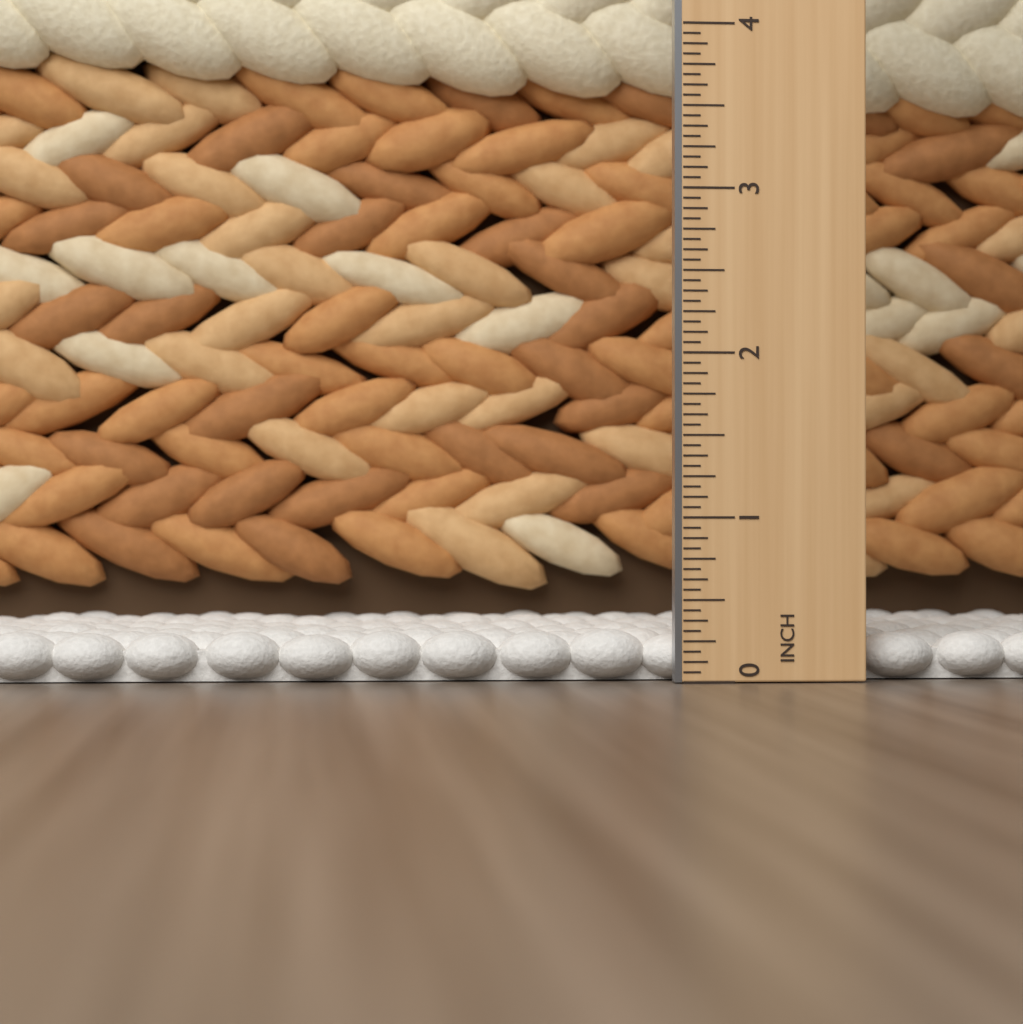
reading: 0.3125 in
